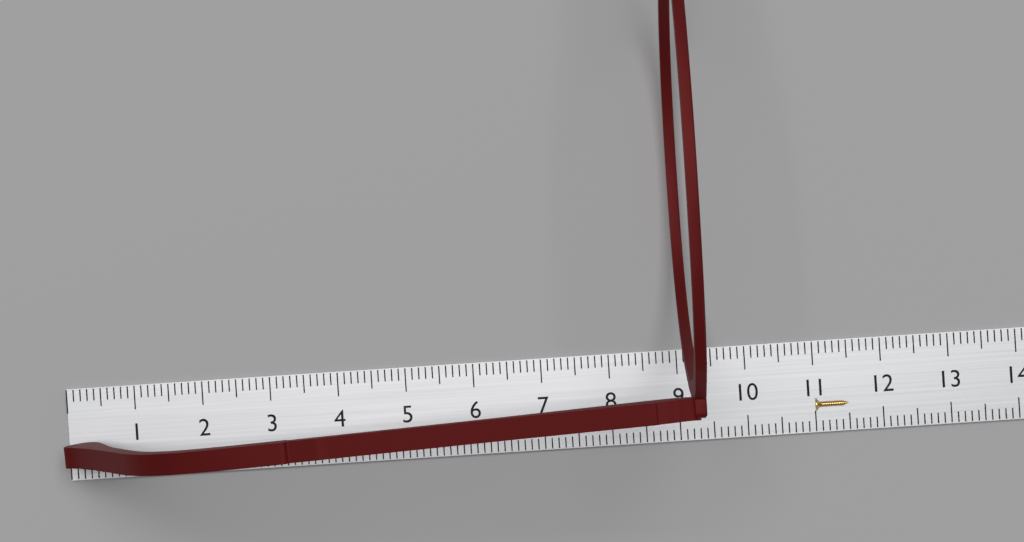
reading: 9.2 cm
